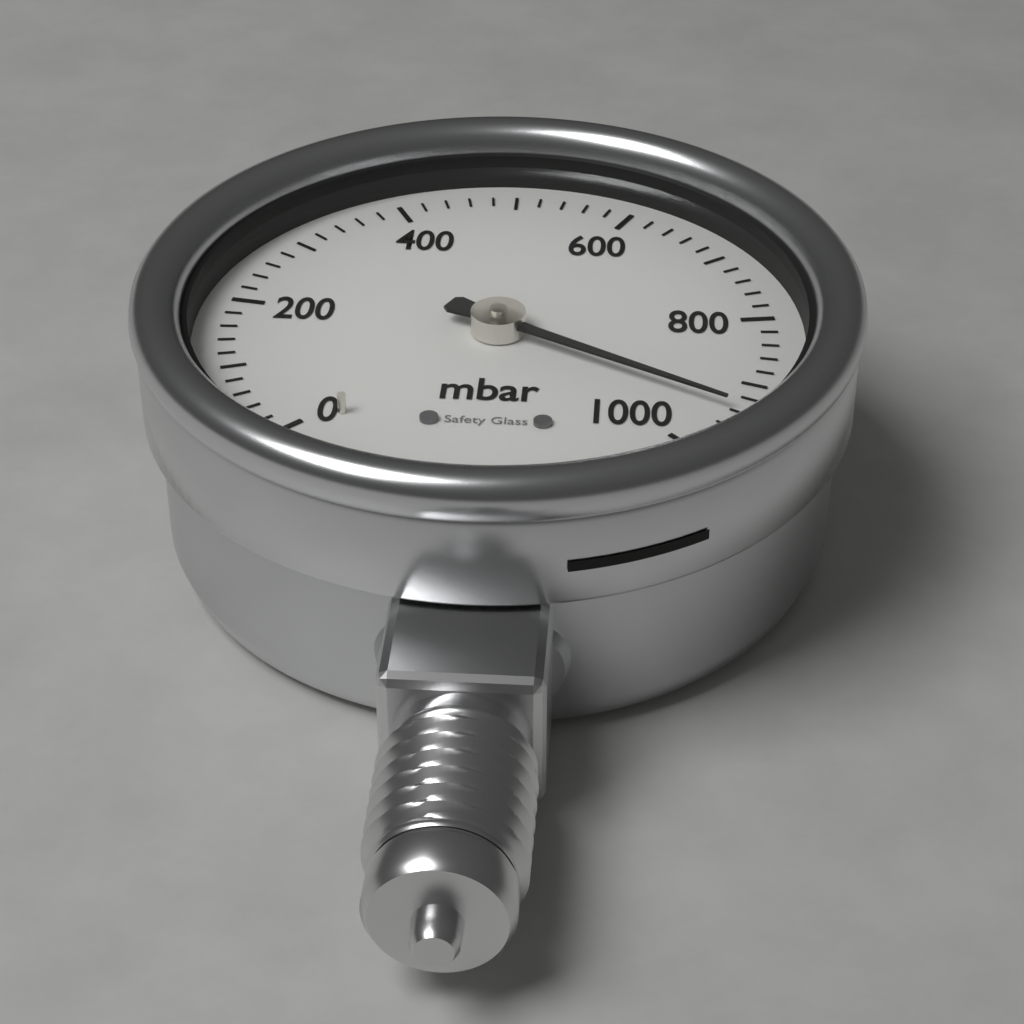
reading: 940 mbar
